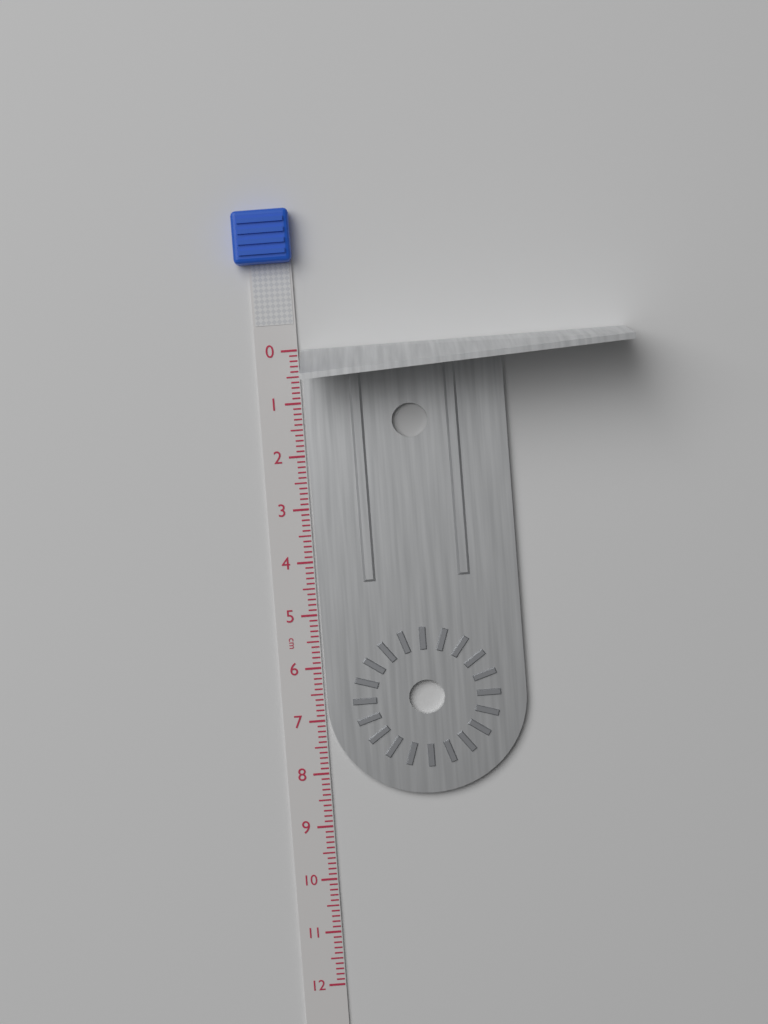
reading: 8.5 cm
